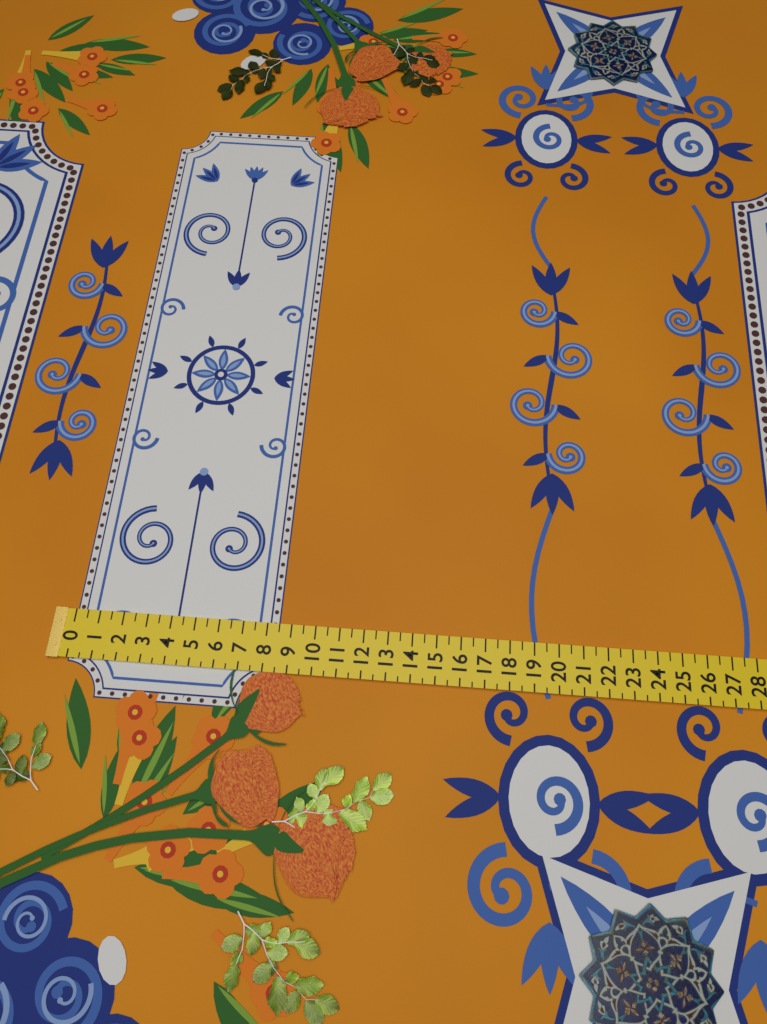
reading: 8.5 (no unit)
